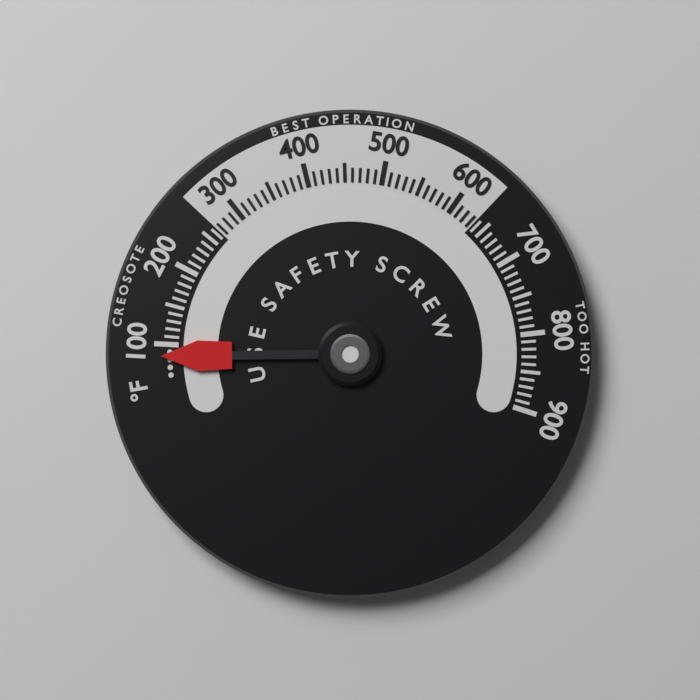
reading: 85 °F
